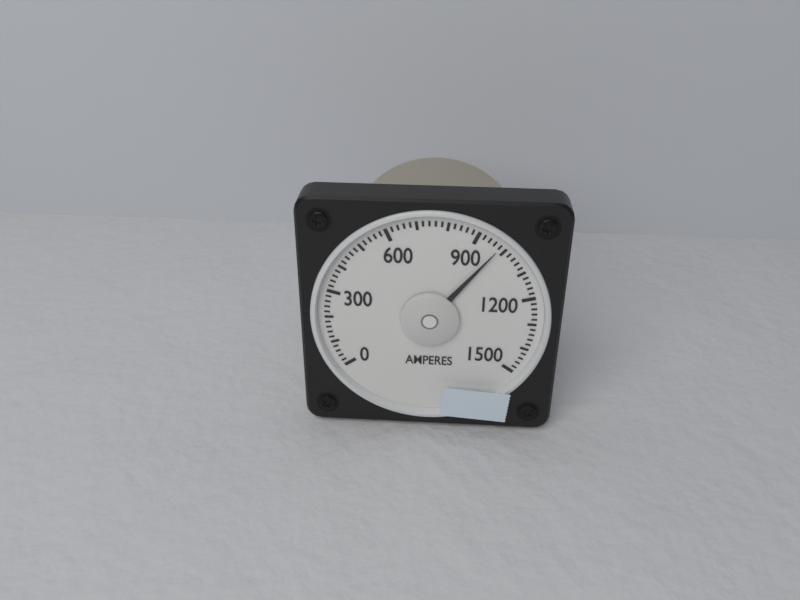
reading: 980 A
